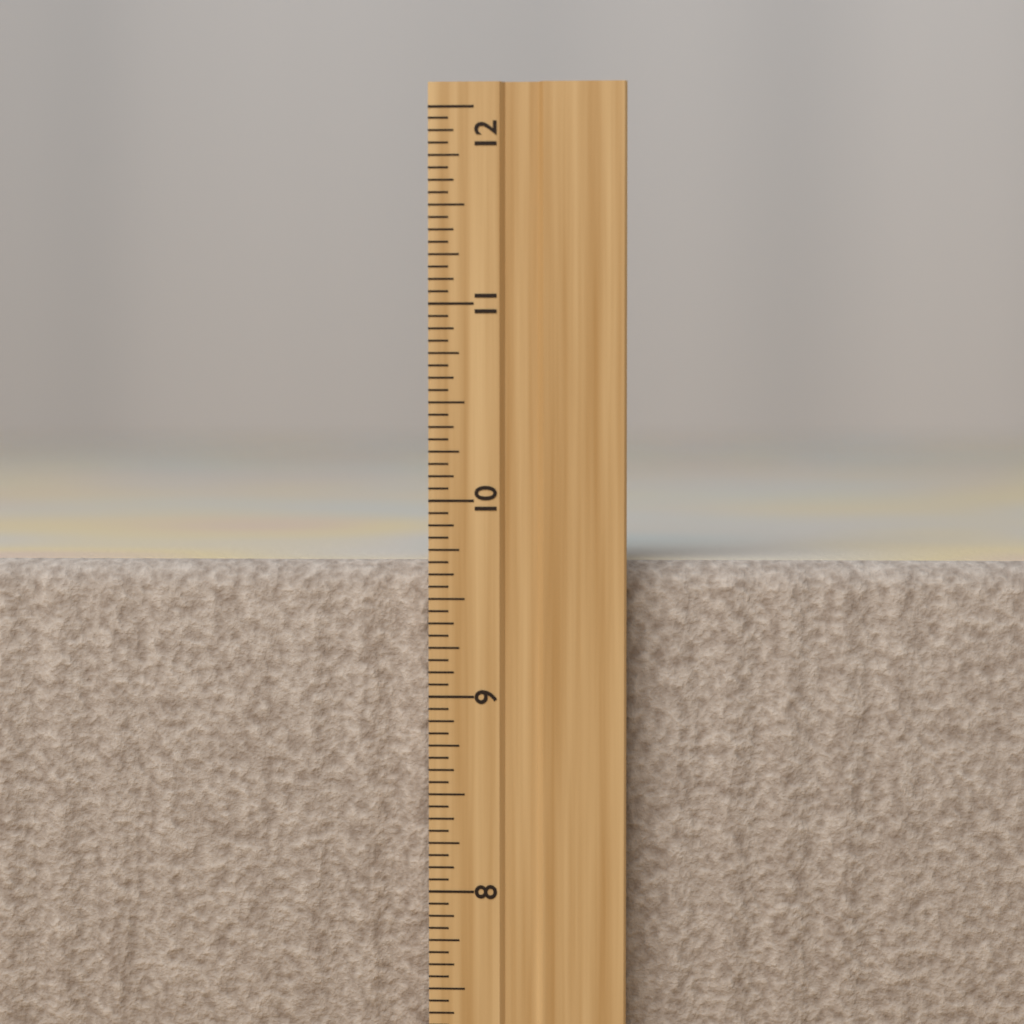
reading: 9.6875 inch
